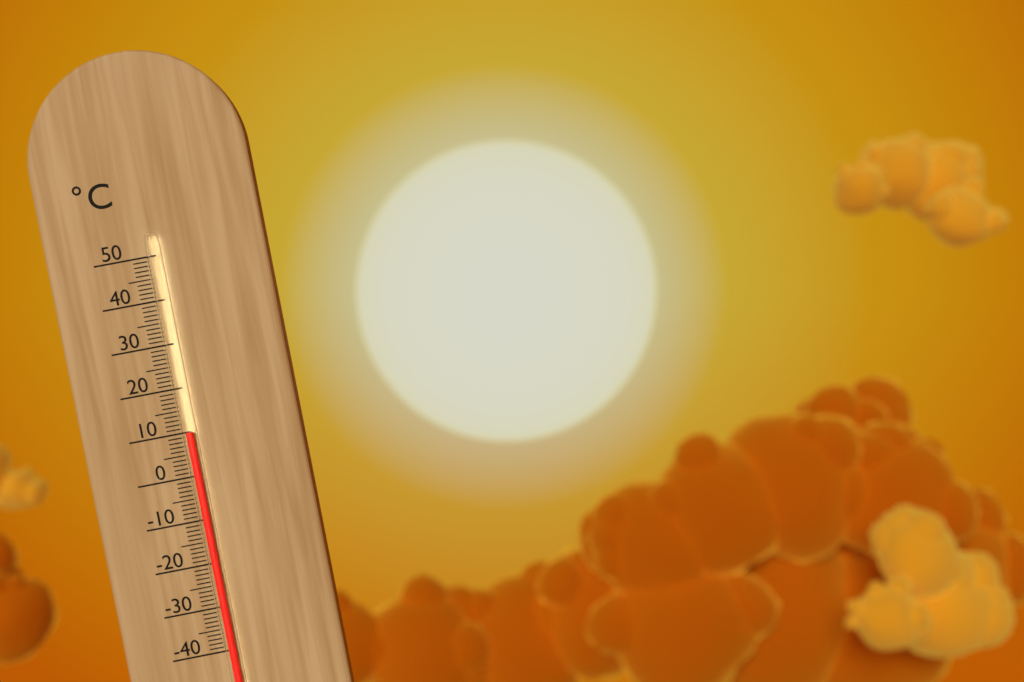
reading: 10 °C
